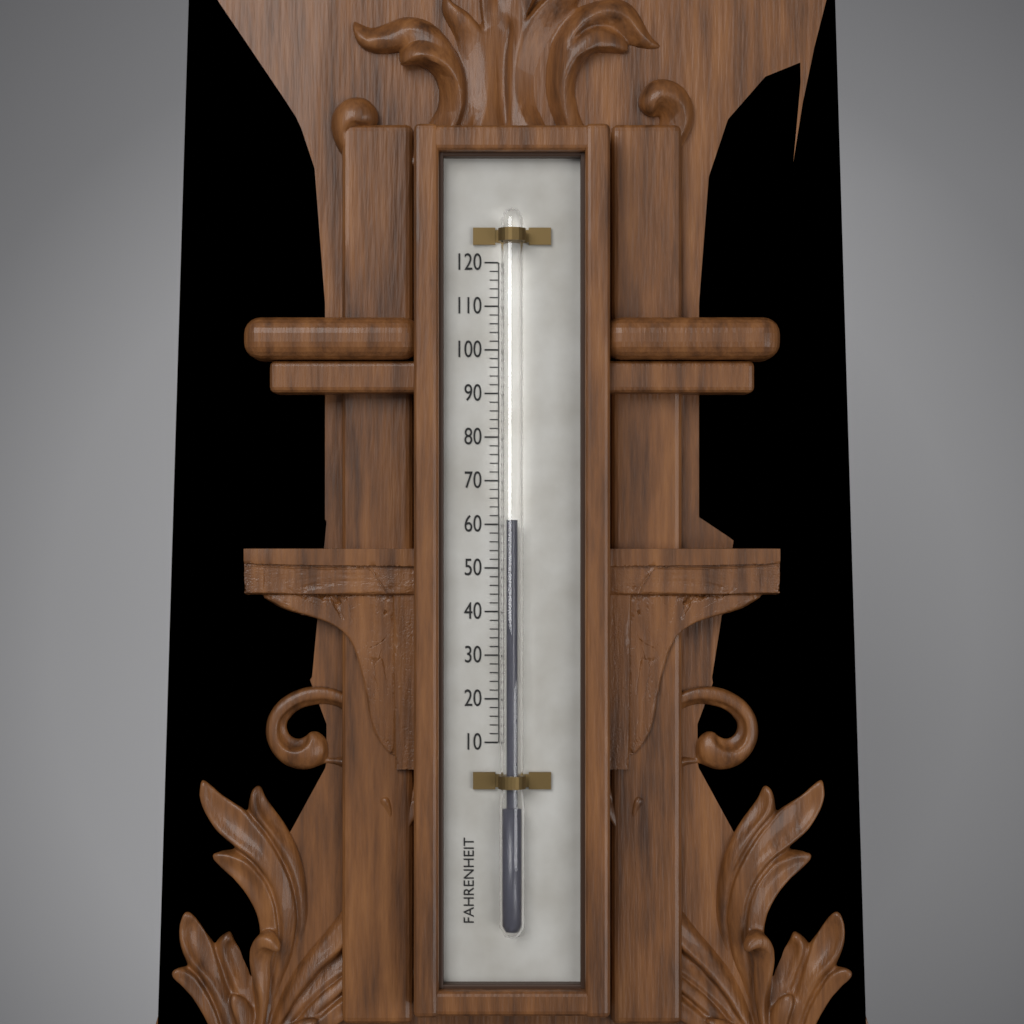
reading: 61 °F
